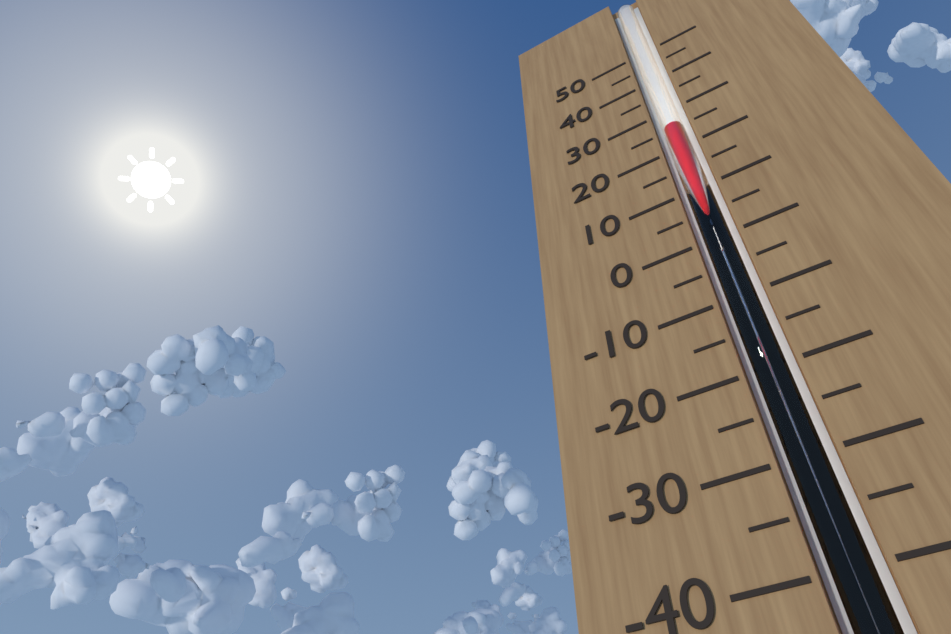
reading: 25 (no unit)
